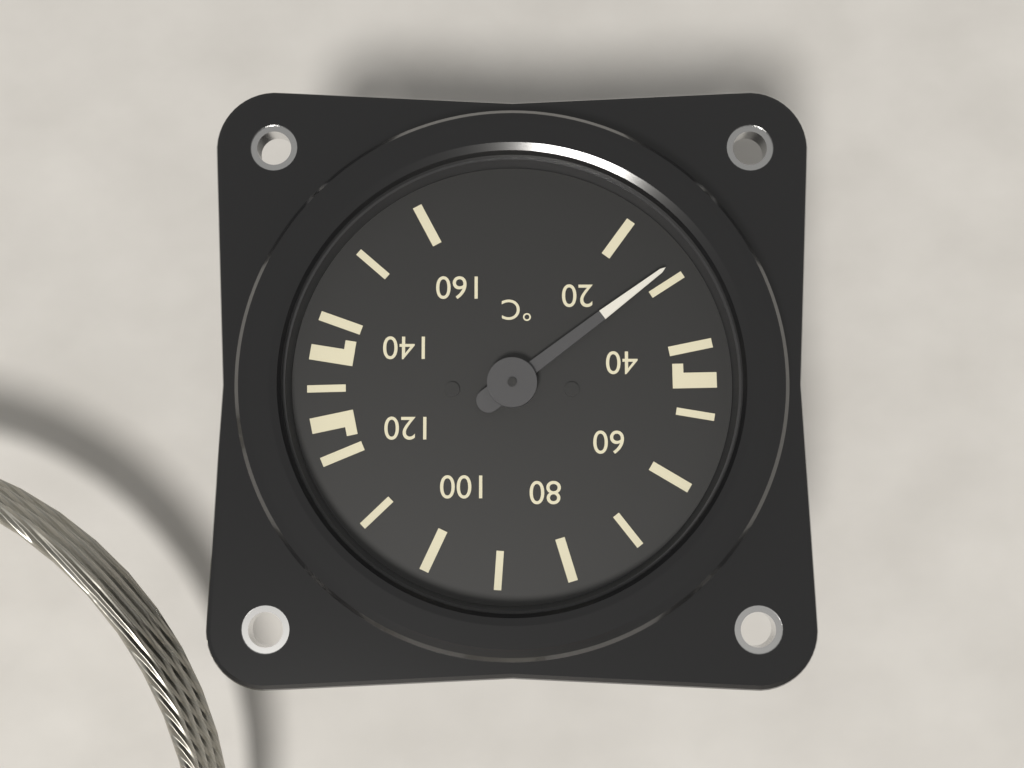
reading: 28 °C
